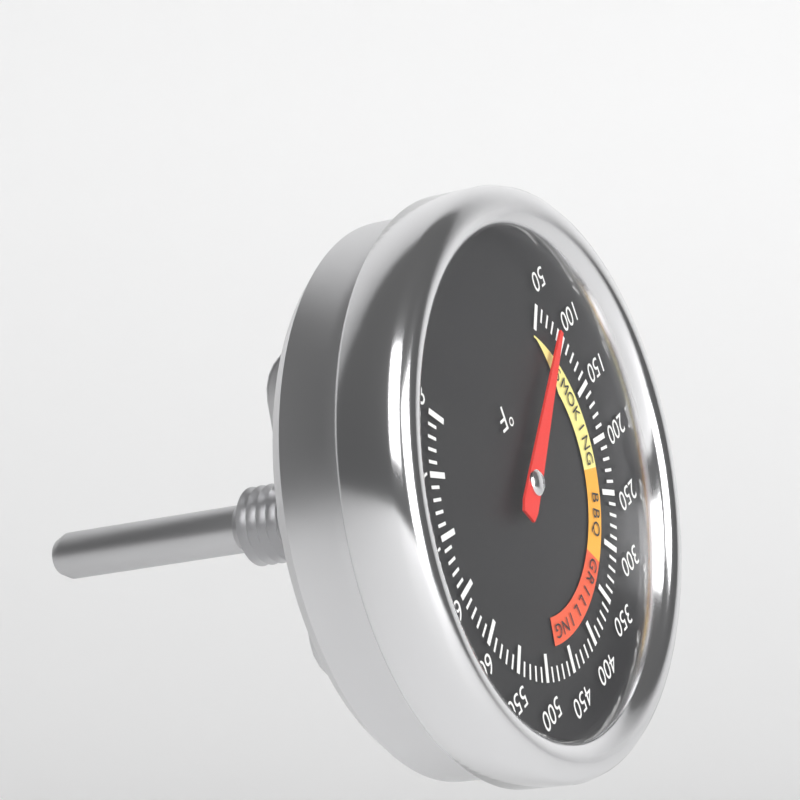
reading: 85 °F
